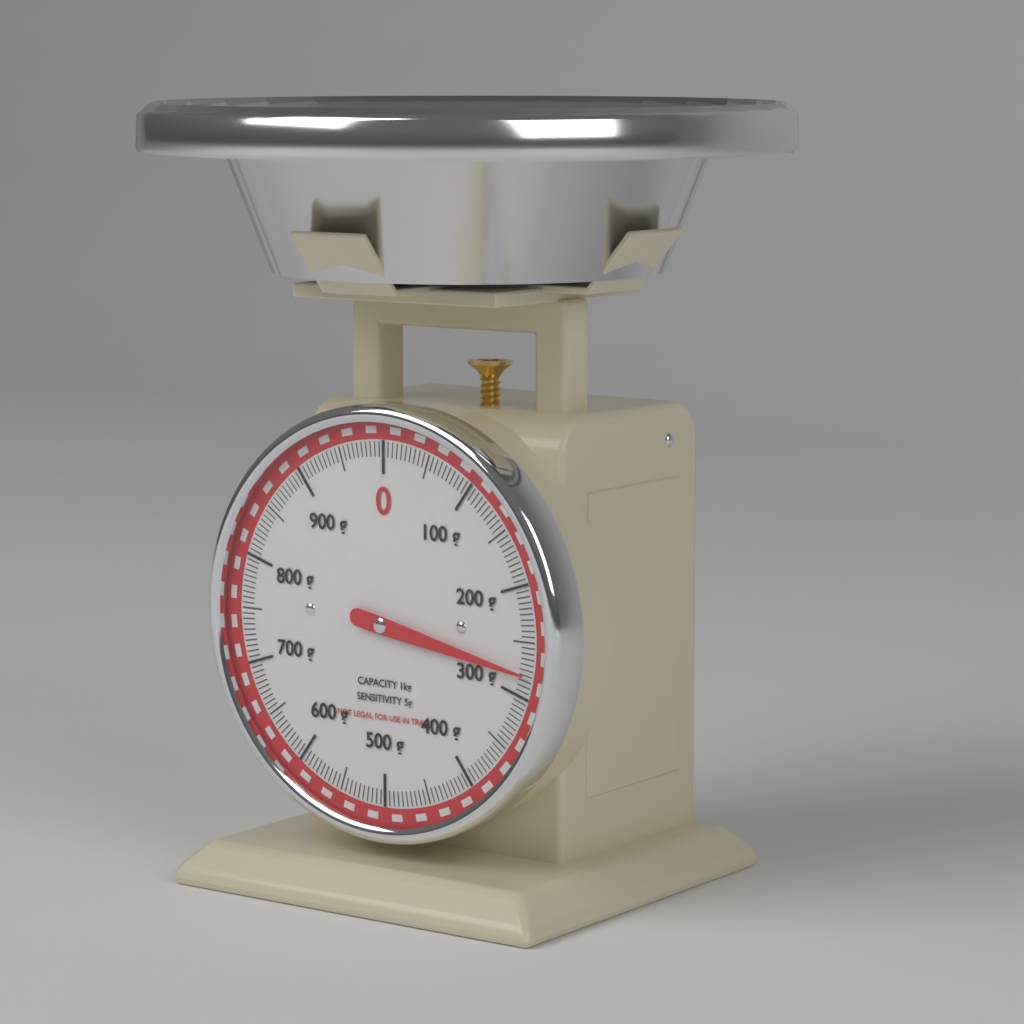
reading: 280 g
